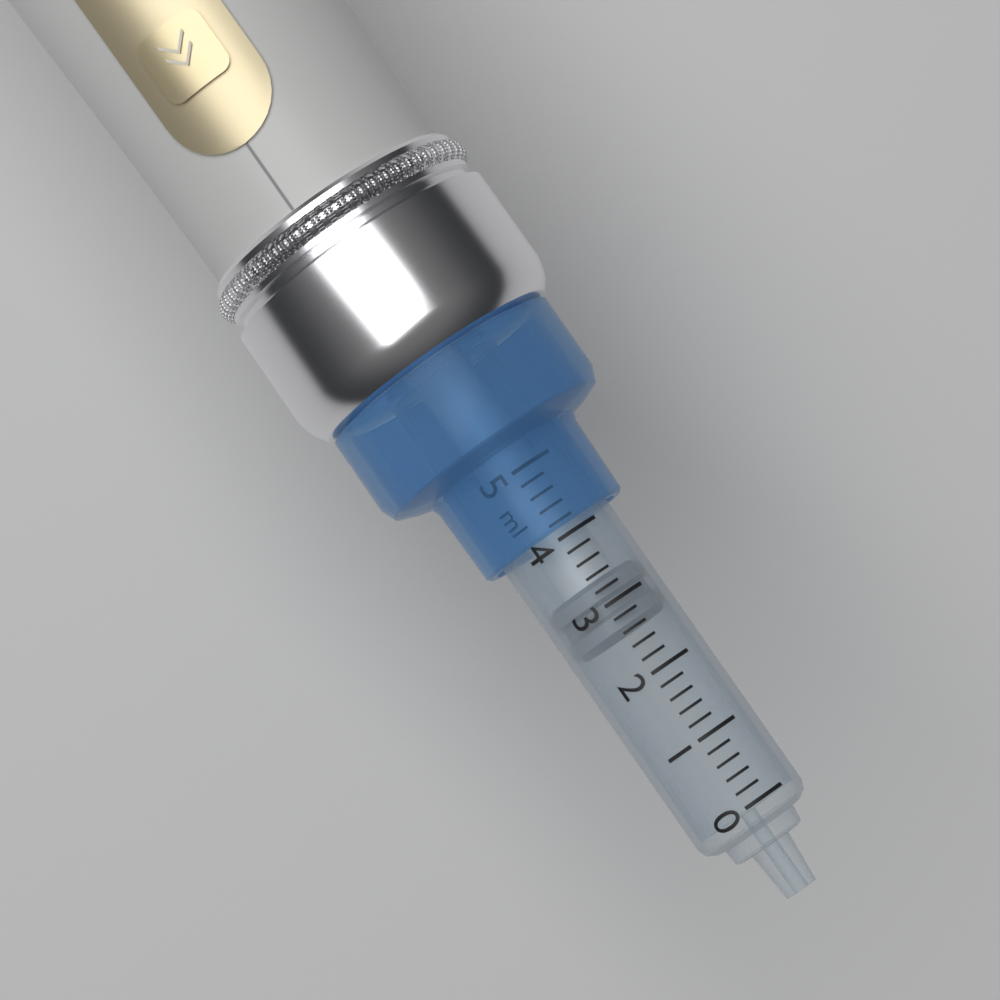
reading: 2.6 ml
